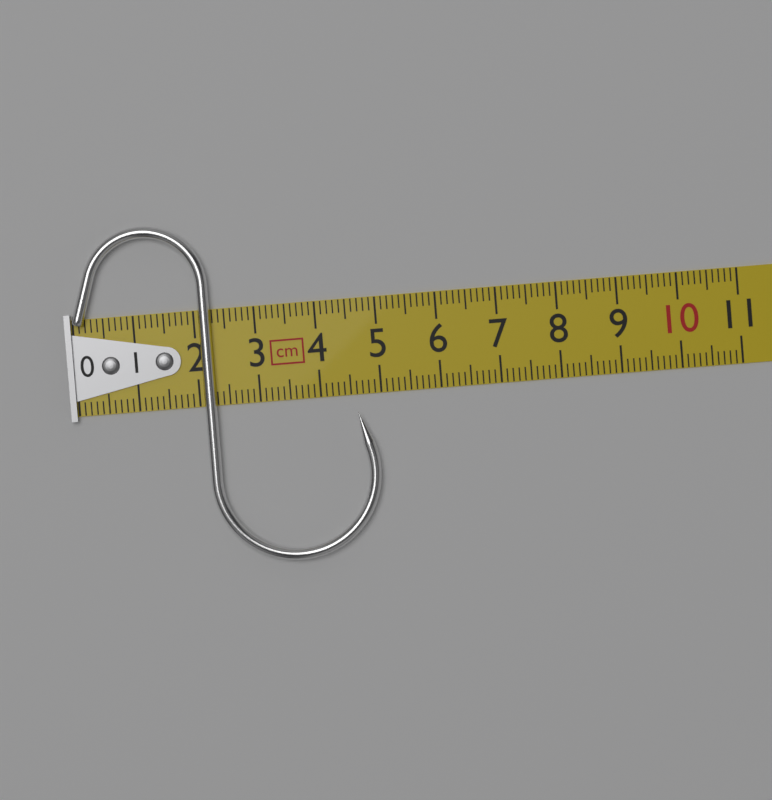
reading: 4.9 cm
